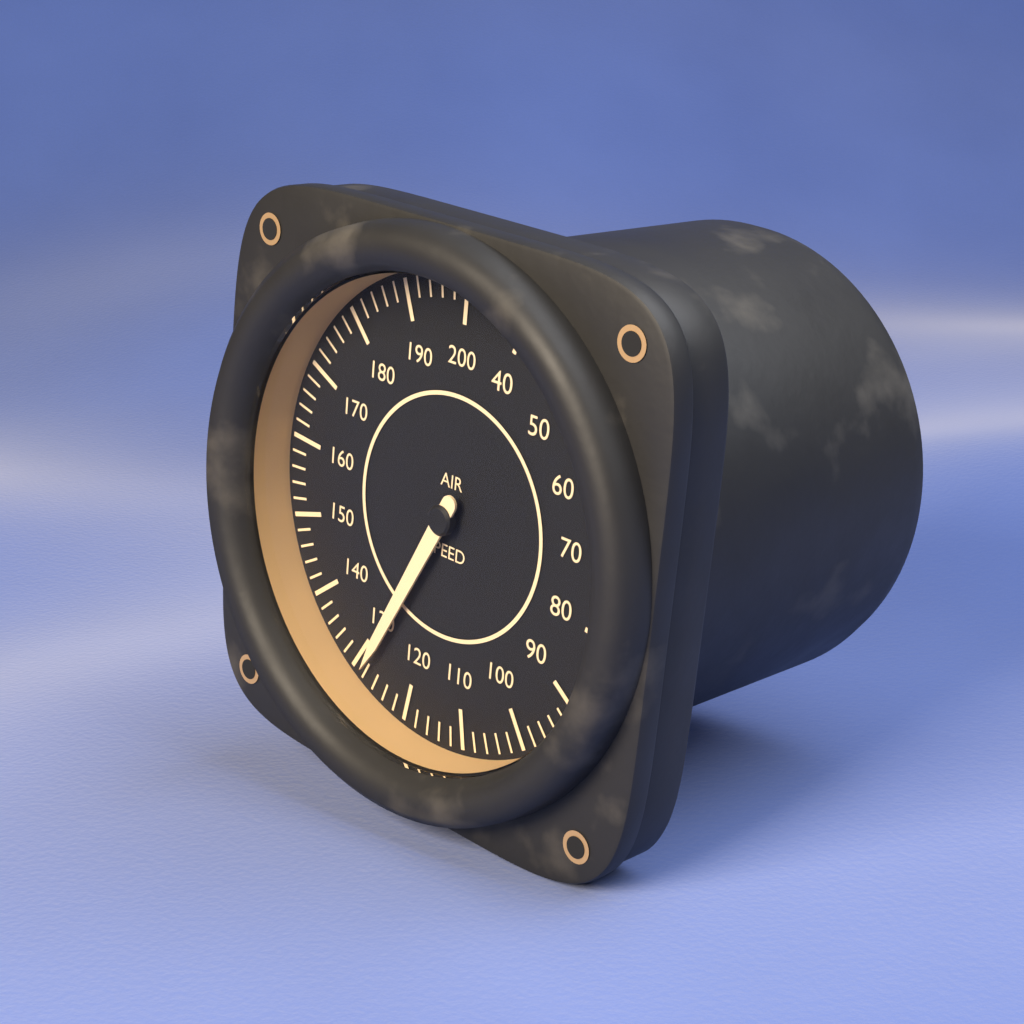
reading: 128 (no unit)
